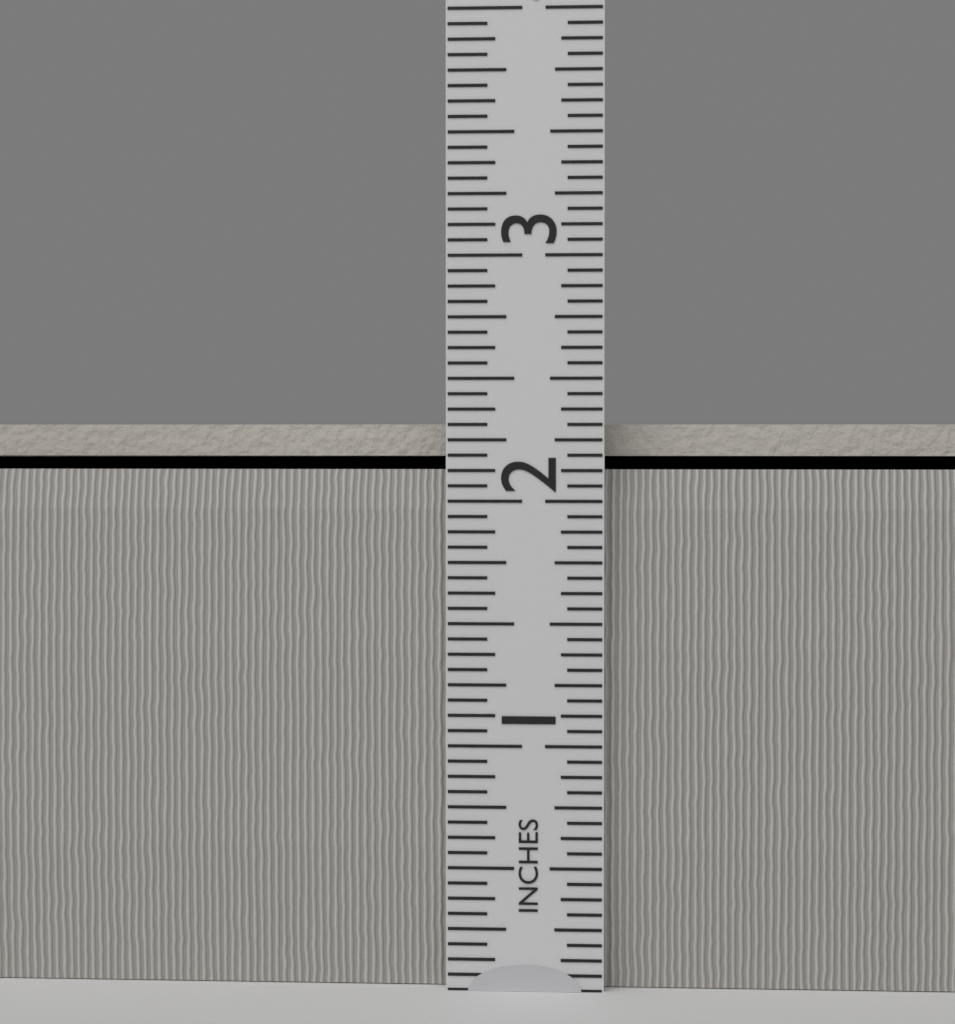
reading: 2.3125 in
